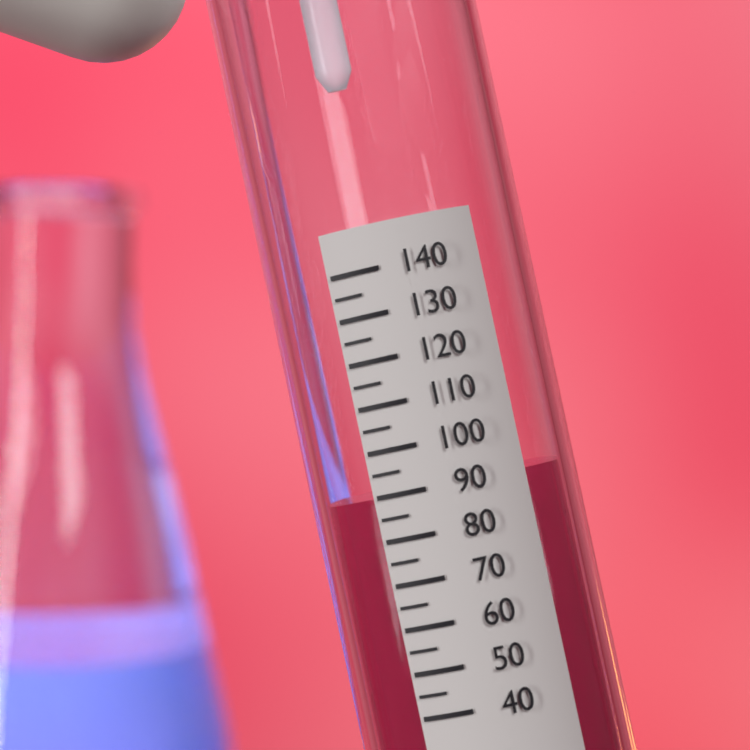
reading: 90 (no unit)
